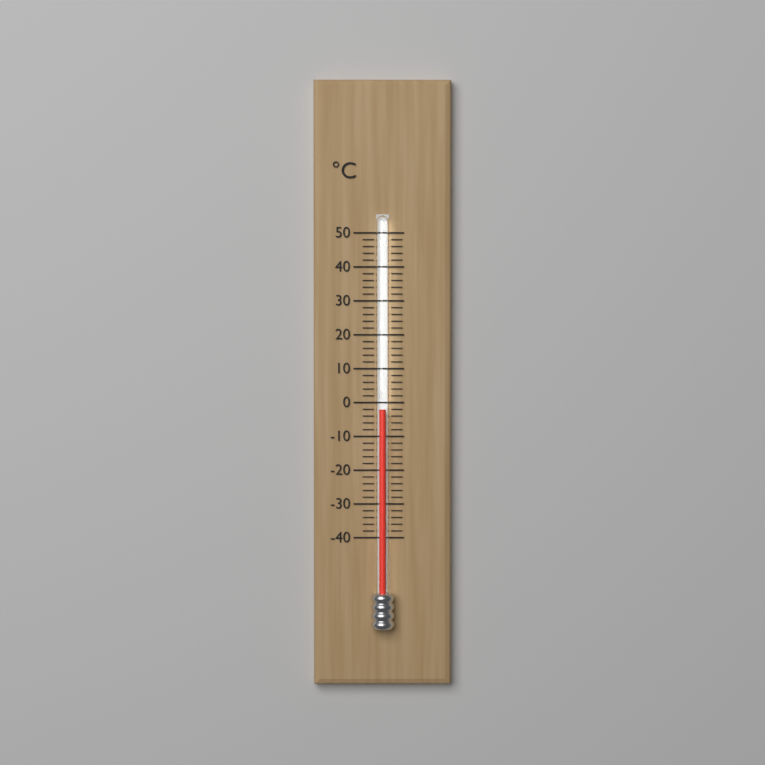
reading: -2 °C
